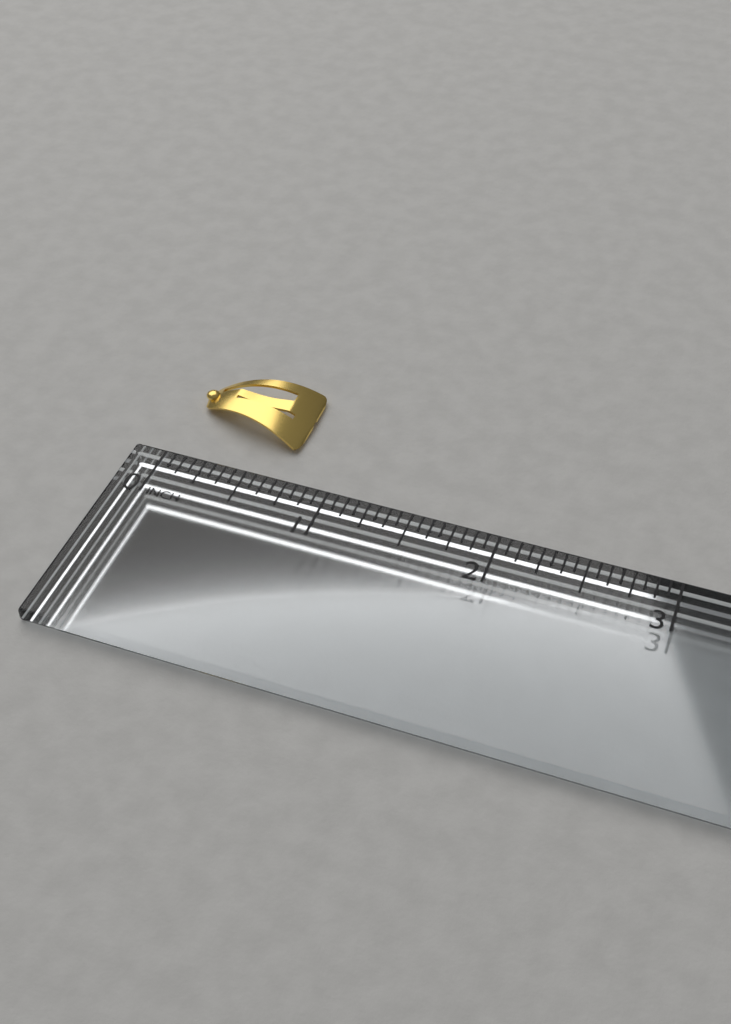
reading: 0.6875 in
